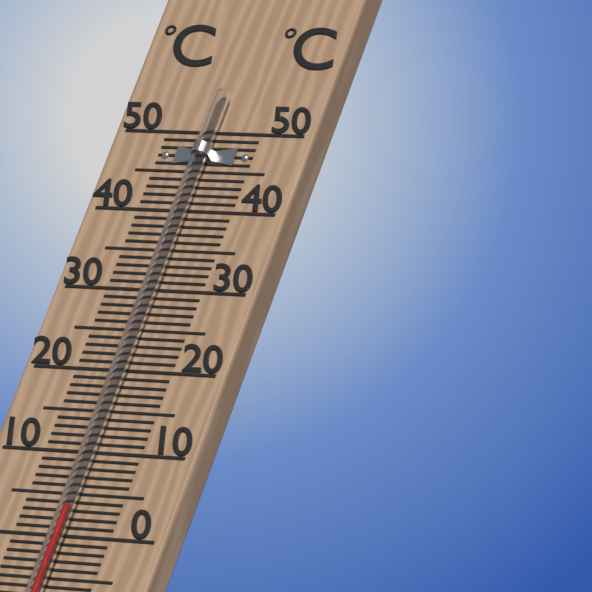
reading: 3 °C
